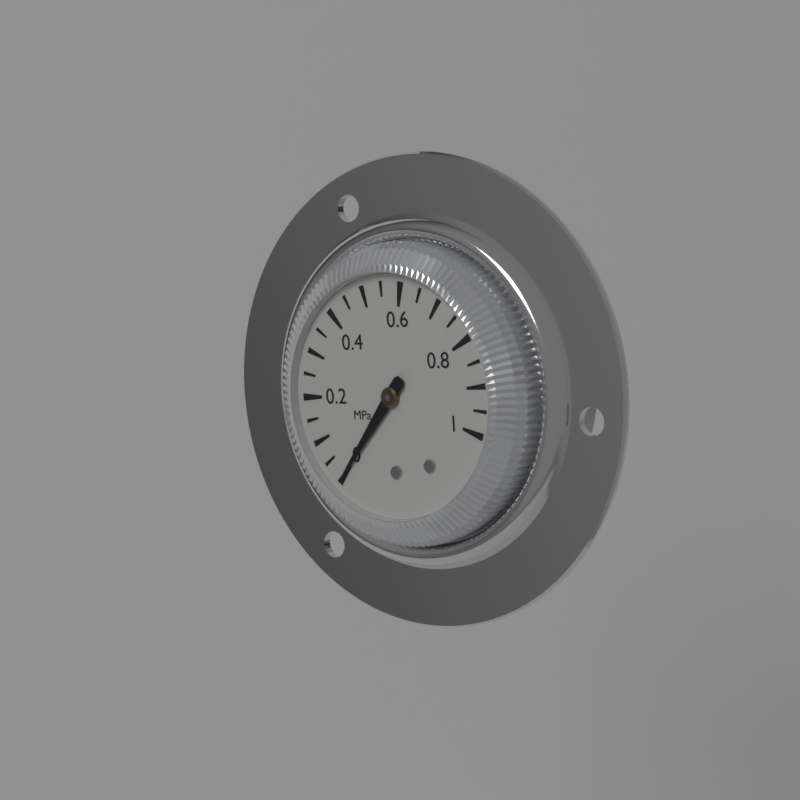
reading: 0.00 MPa
